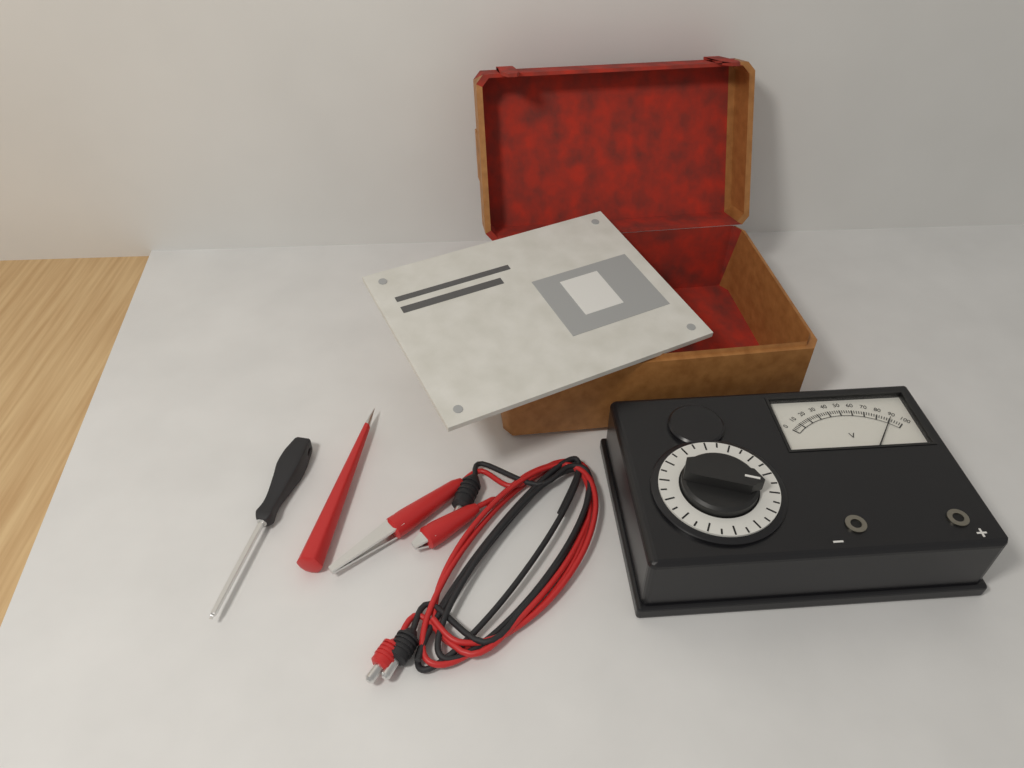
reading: 90 V
